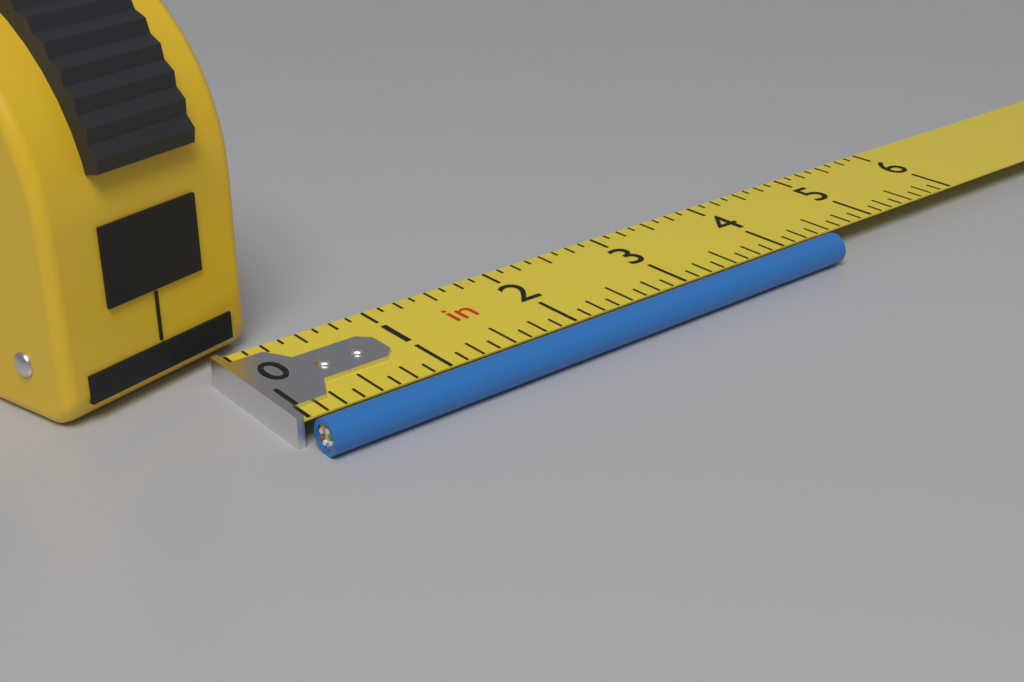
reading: 4.375 in
